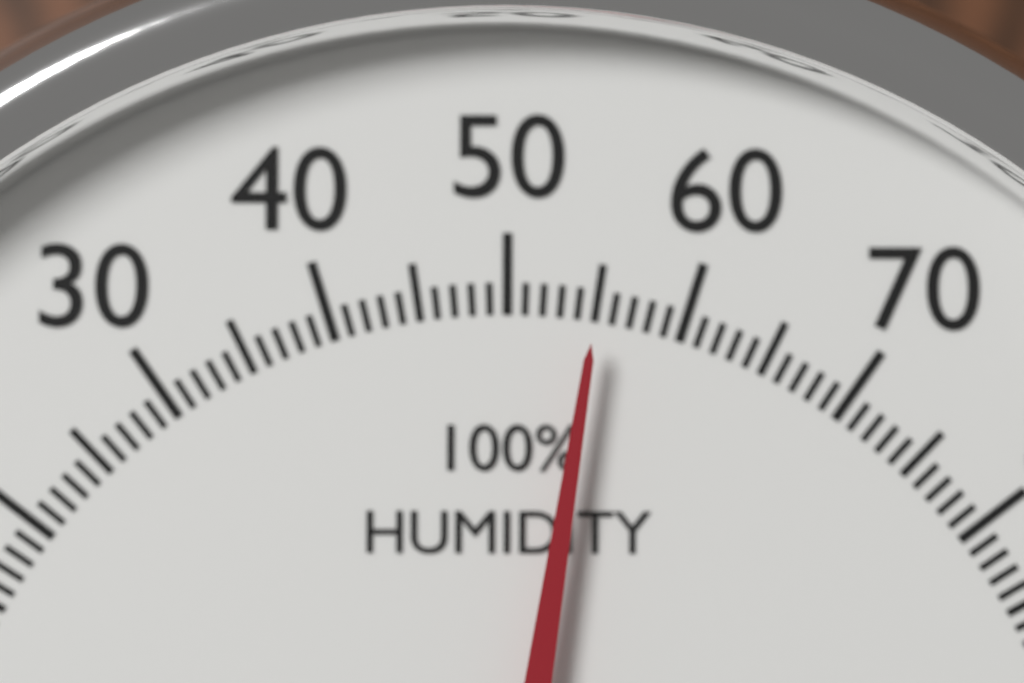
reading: 55 %
